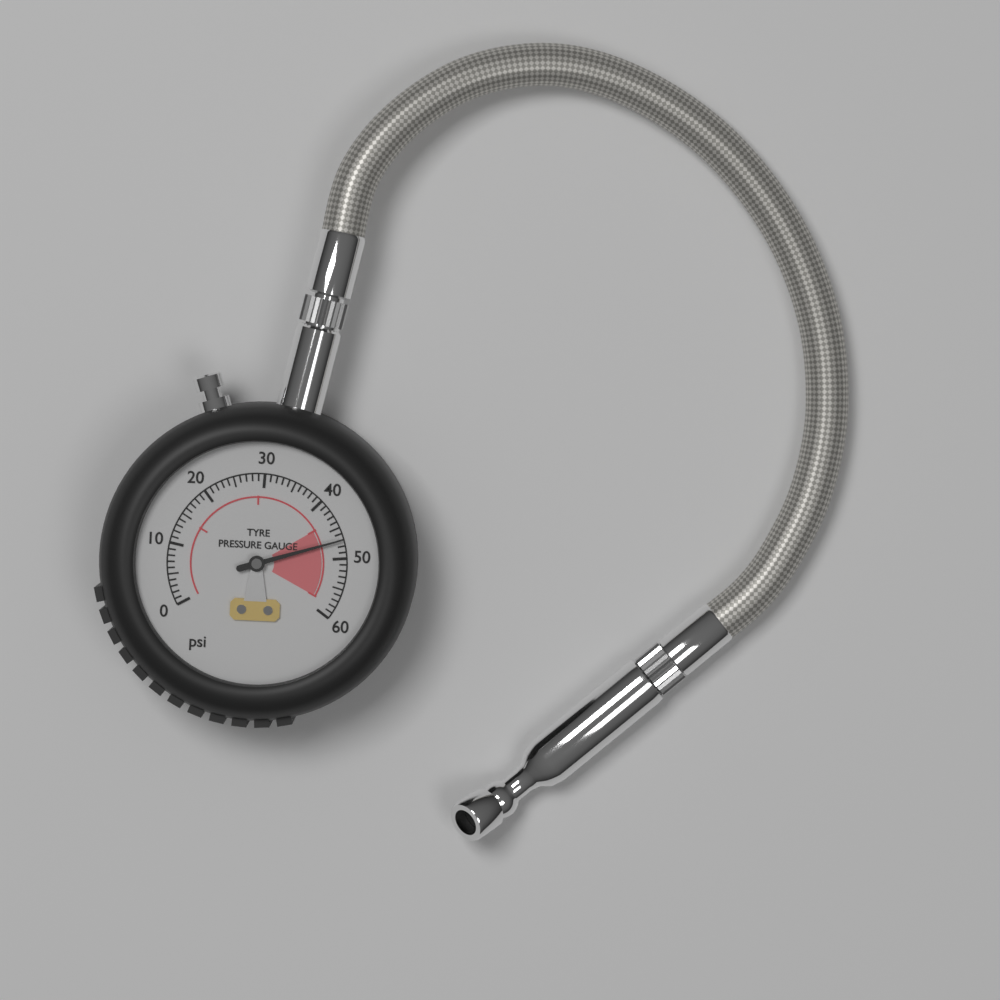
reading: 47 psi
